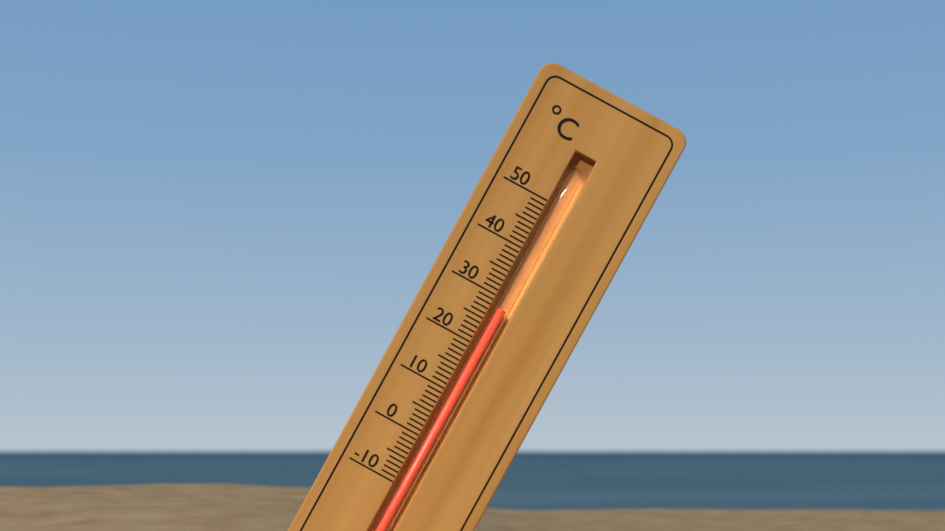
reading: 28 °C
